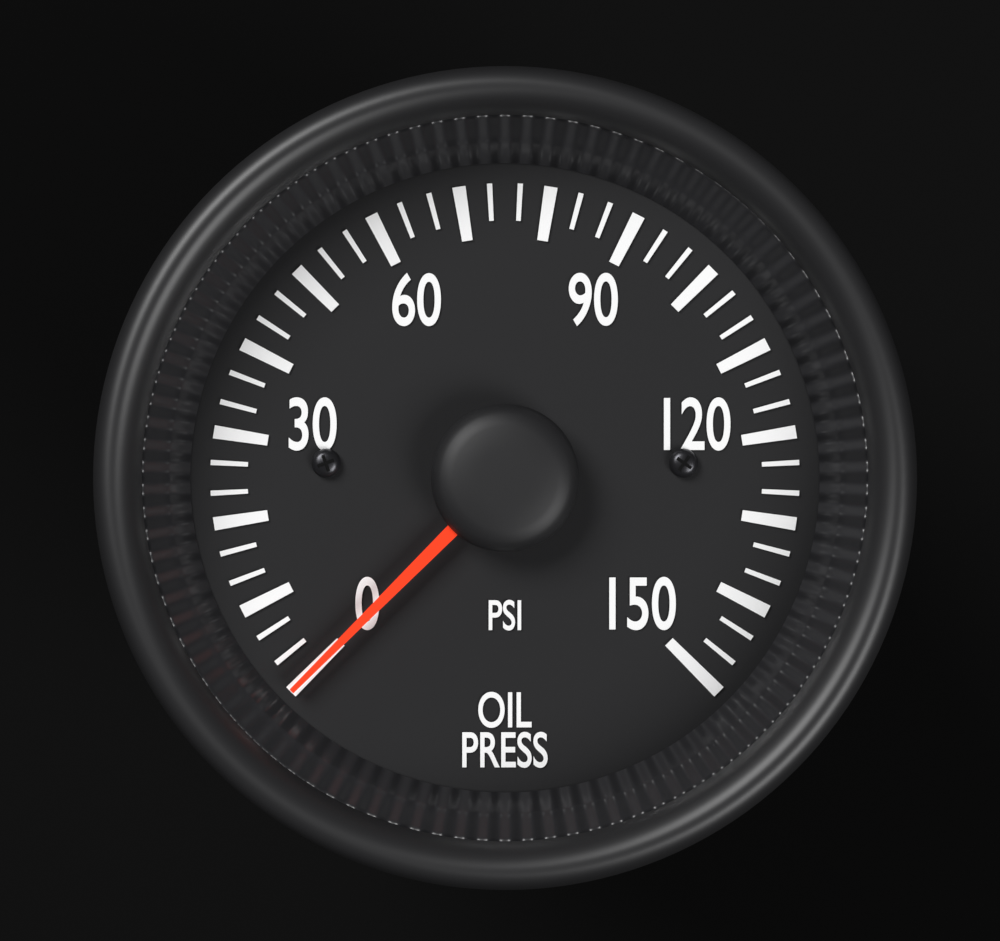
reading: 0.000000 psi
